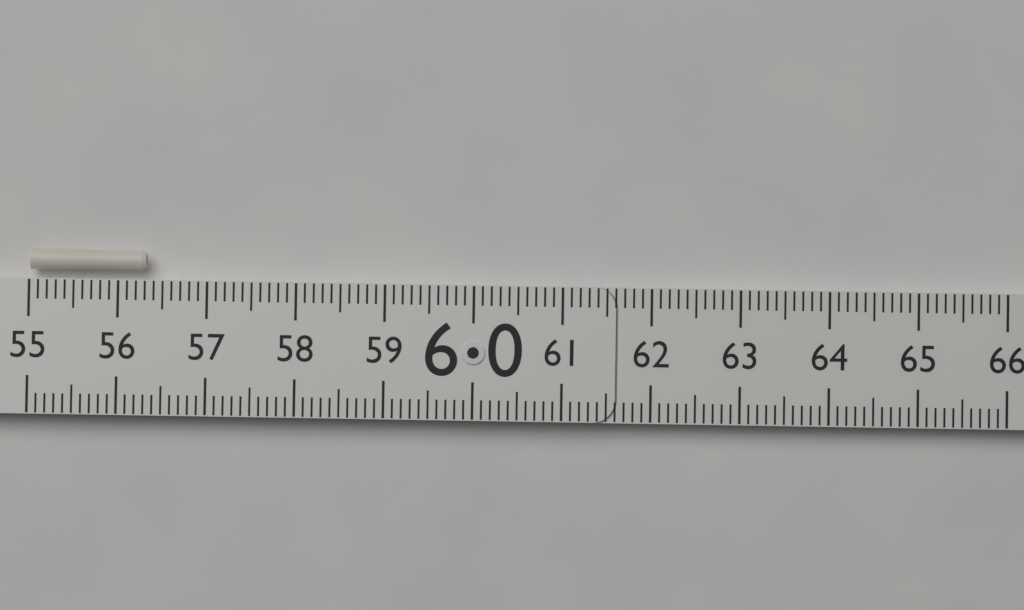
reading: 56.3 (no unit)
